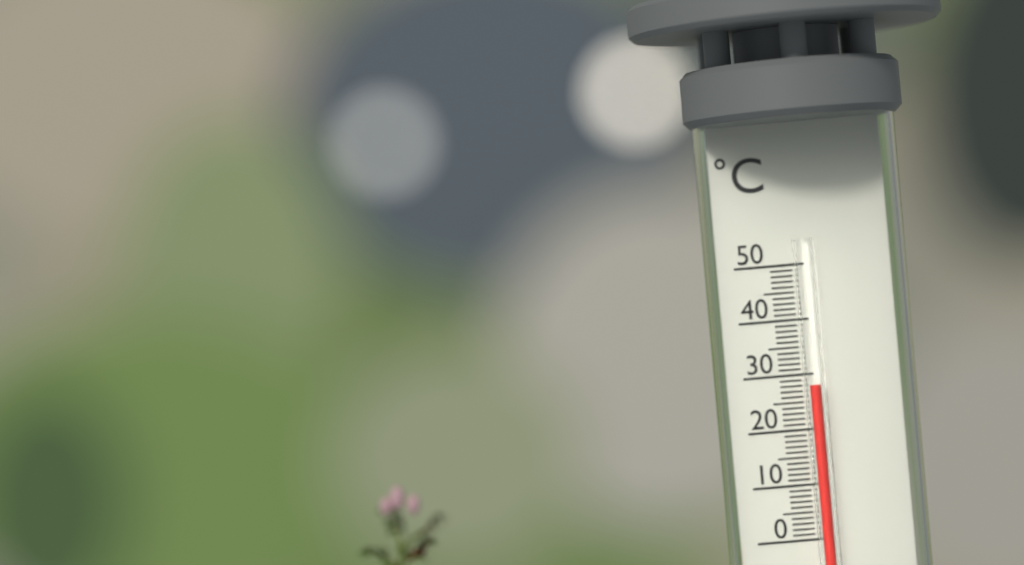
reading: 28 °C
